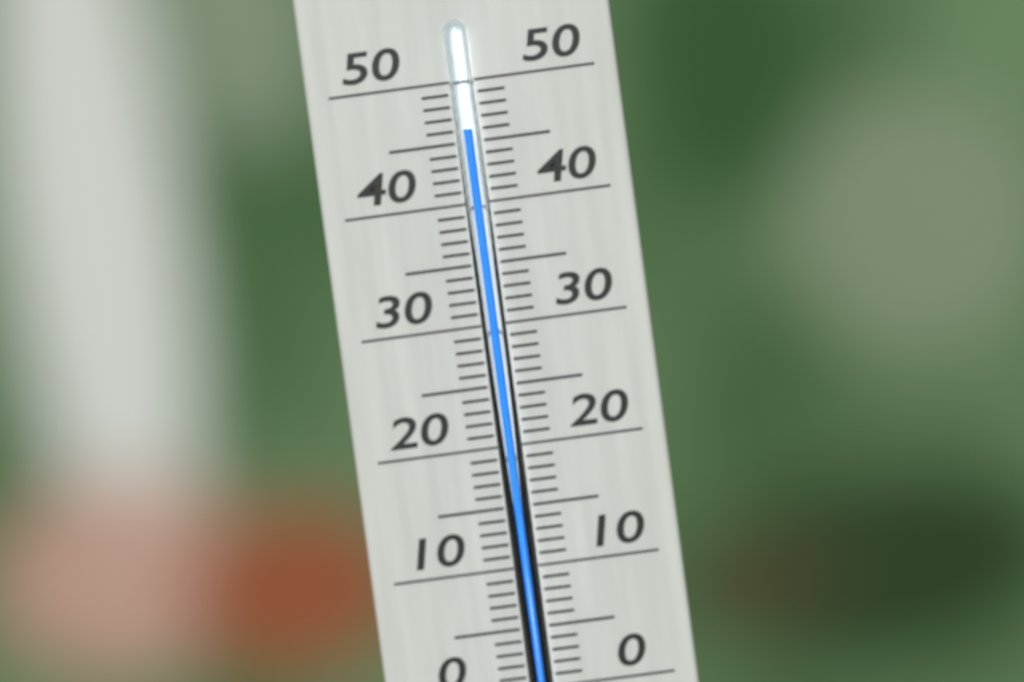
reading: 46 °C
